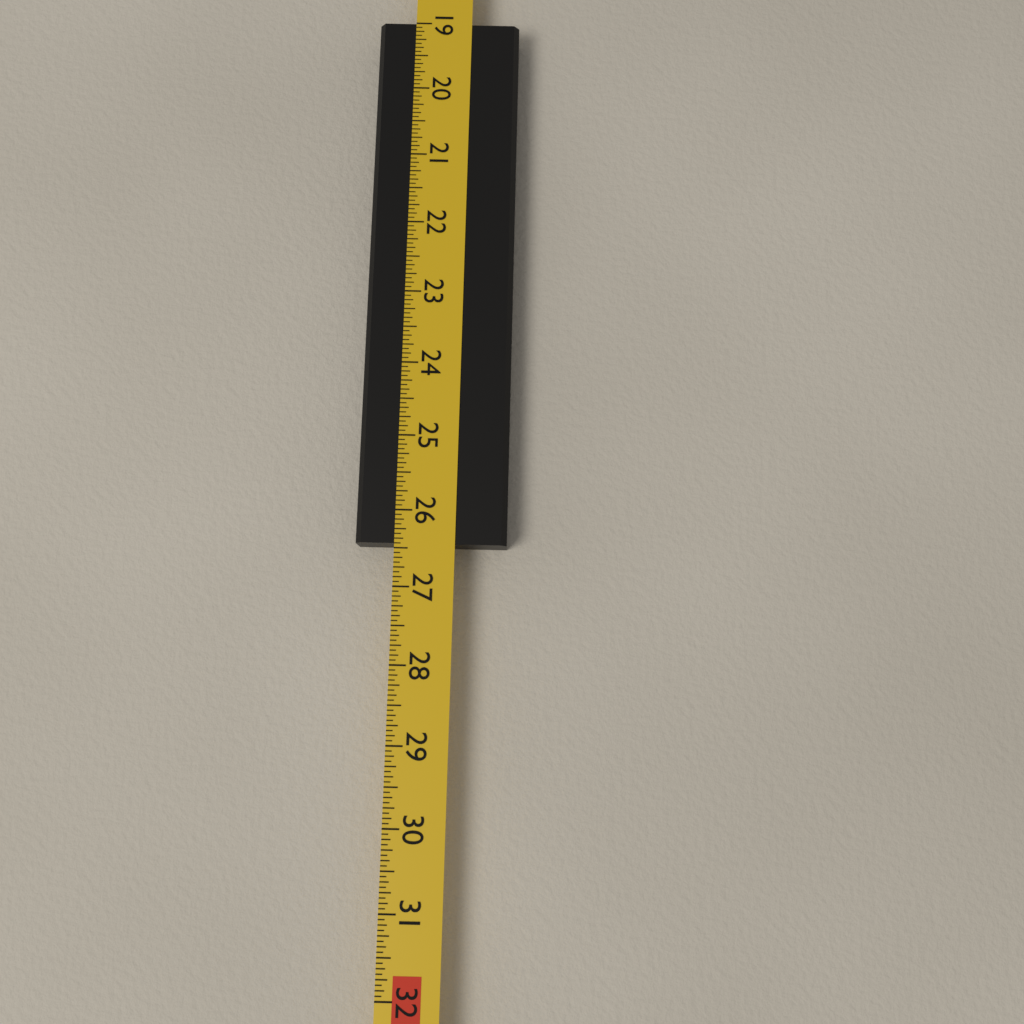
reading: 26.4375 in
